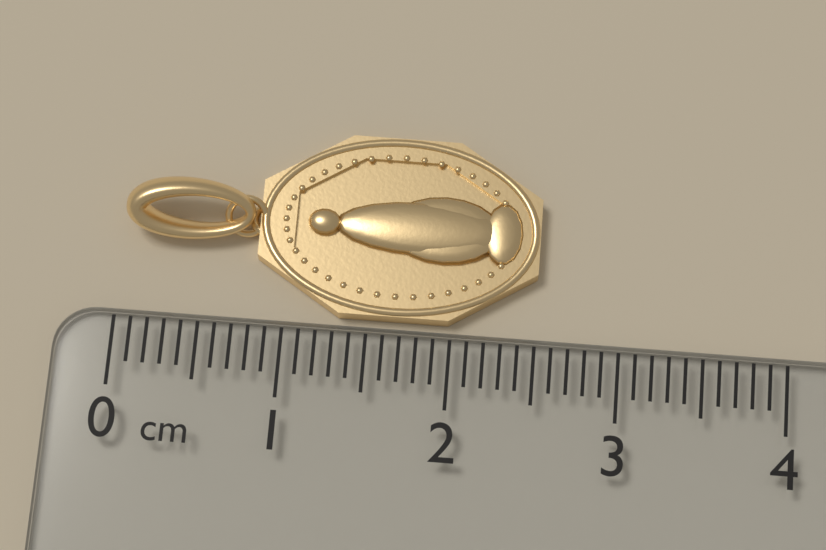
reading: 2.5 cm
